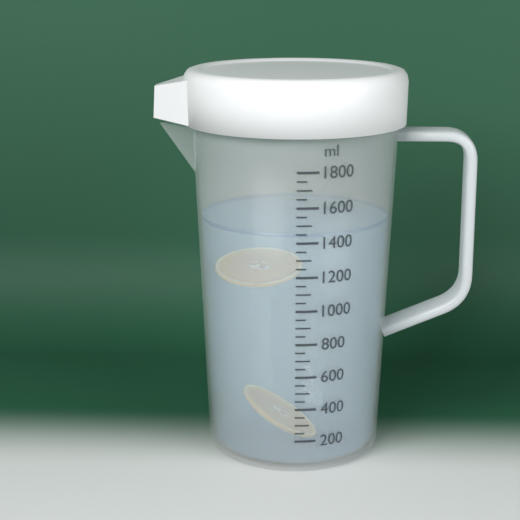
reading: 1450 ml
